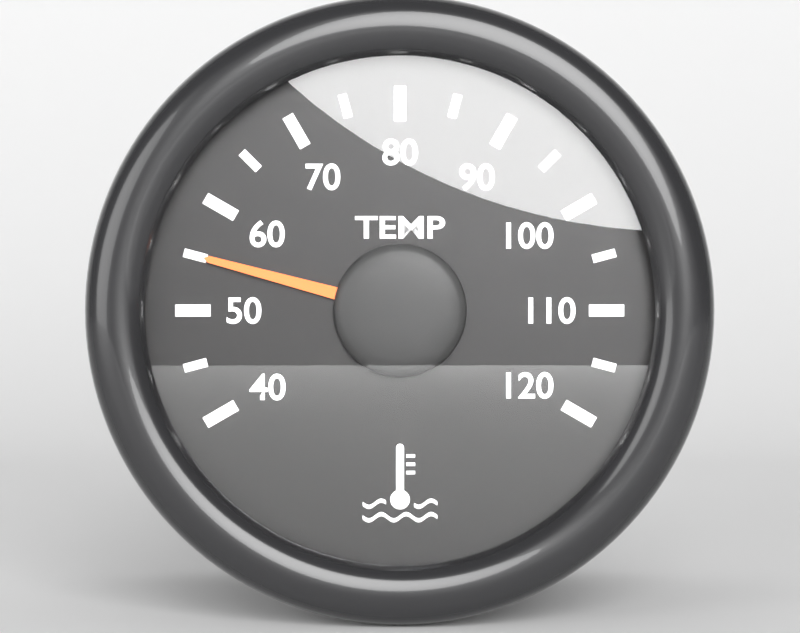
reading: 55 °C
